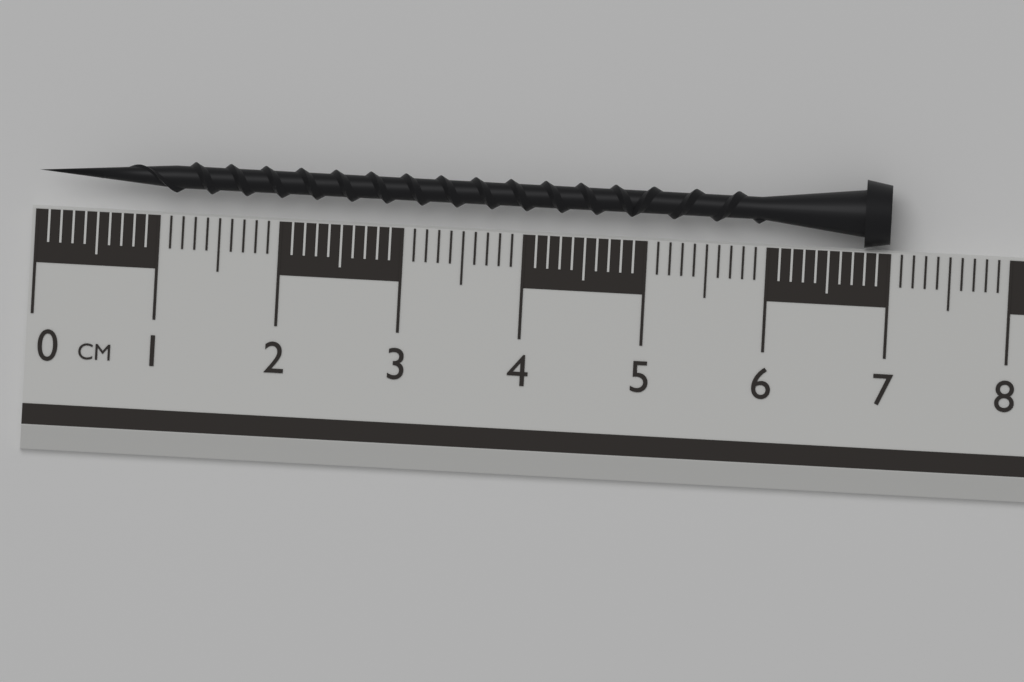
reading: 7.0 cm
